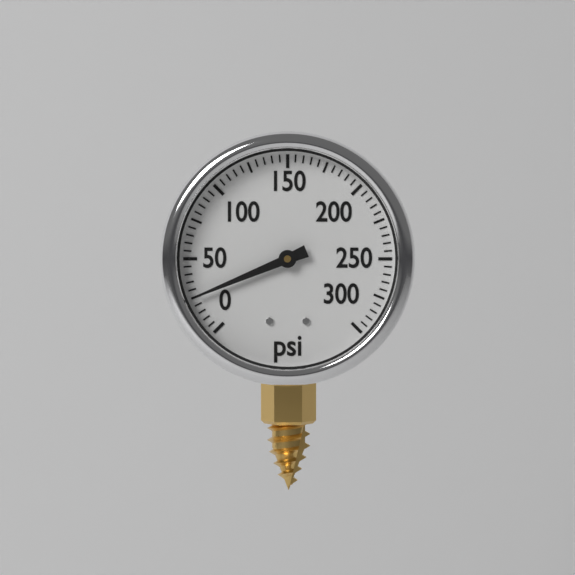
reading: 25 psi
